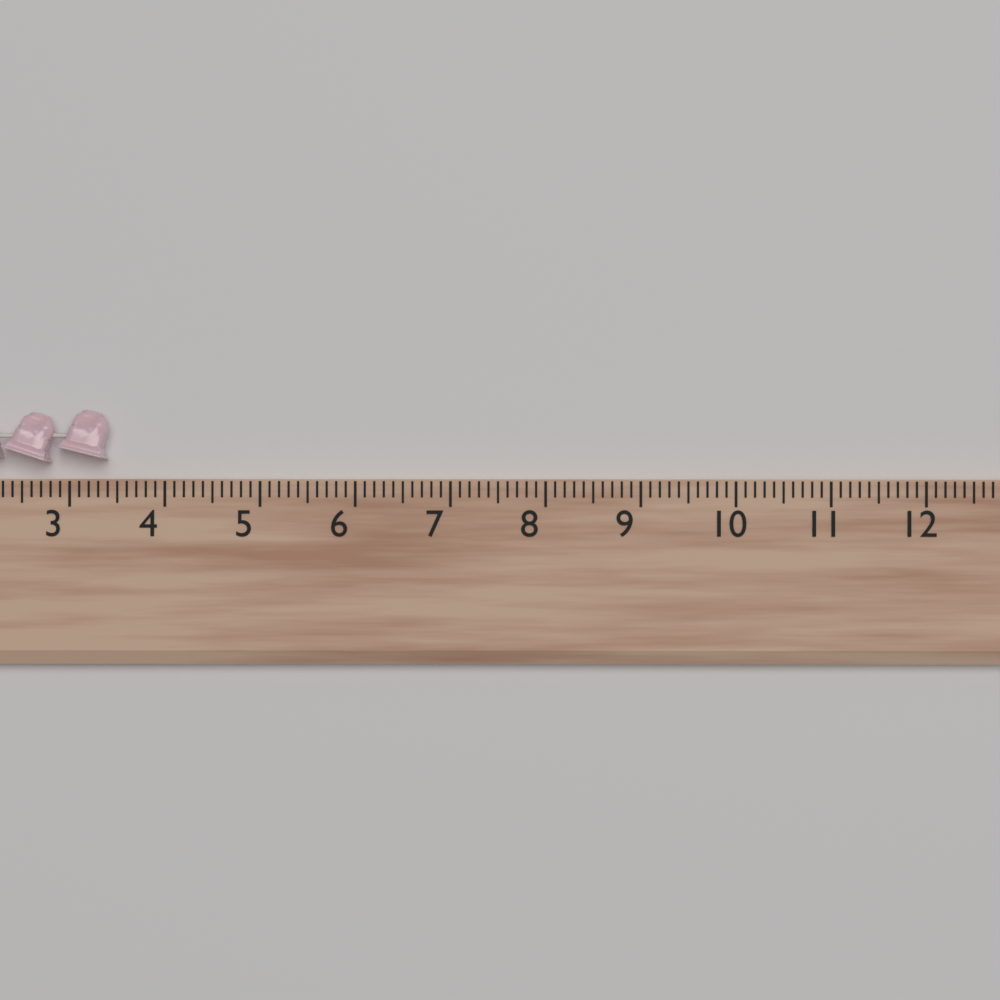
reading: 3.4 (no unit)
